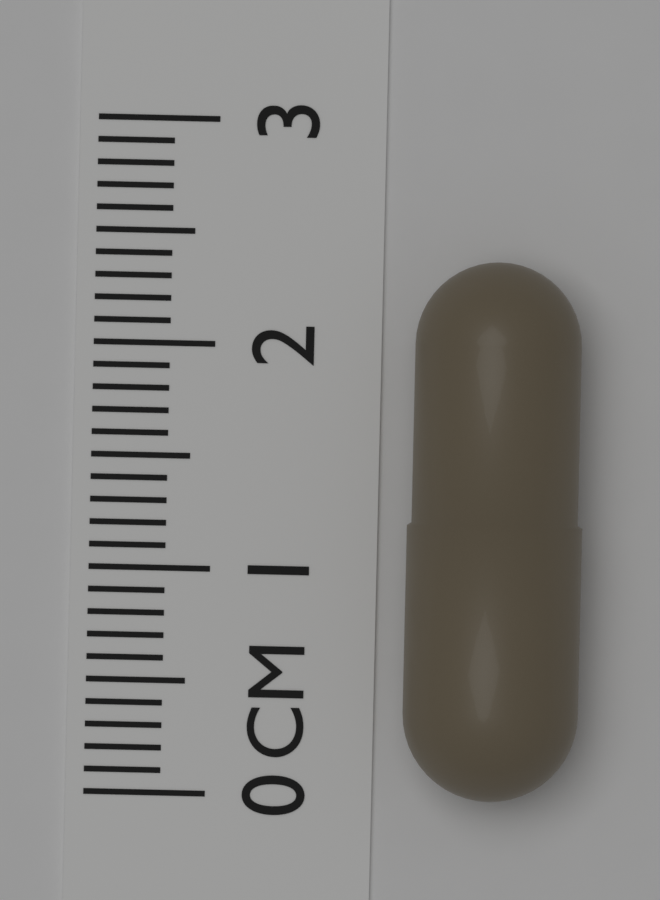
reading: 2.4 cm
